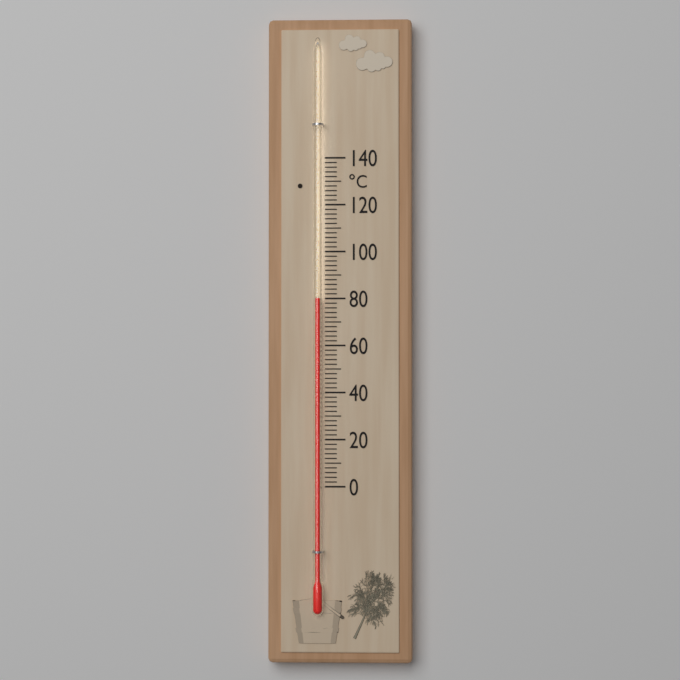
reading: 80 °C
